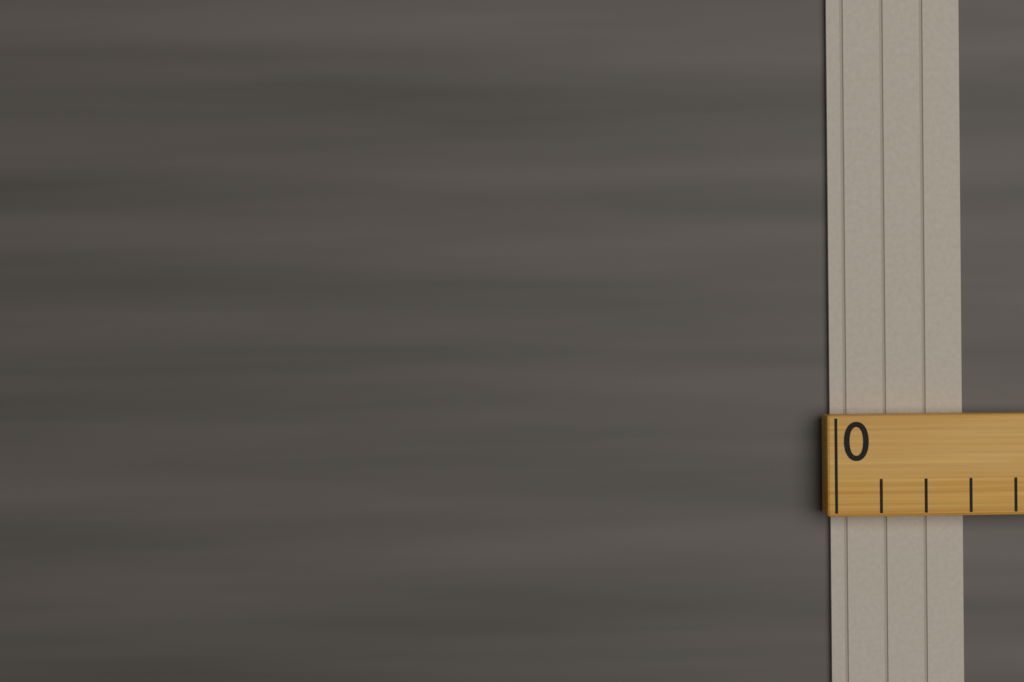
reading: 3 (no unit)
